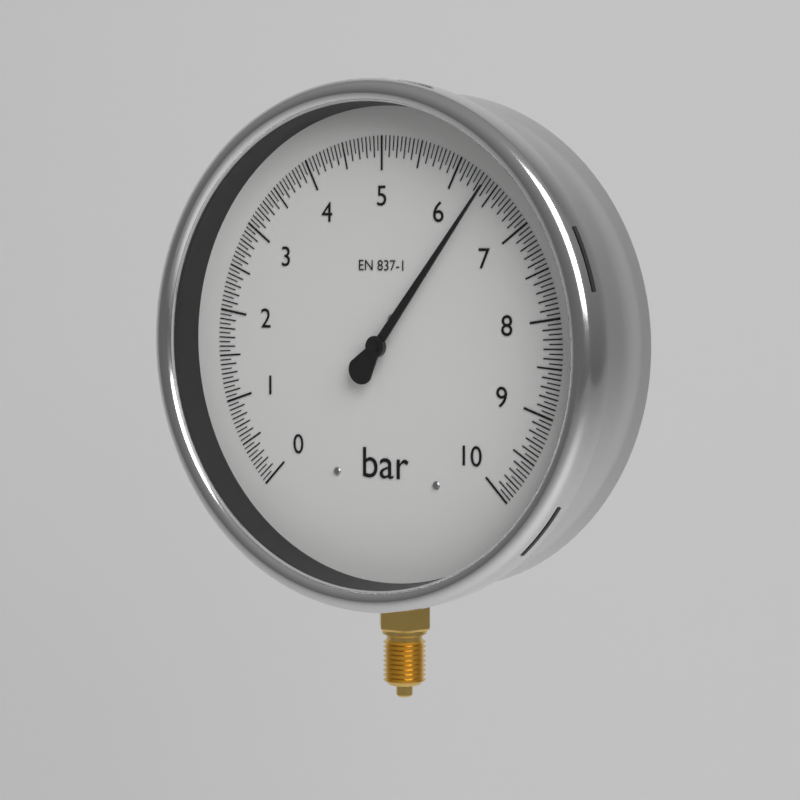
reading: 6.40 bar
